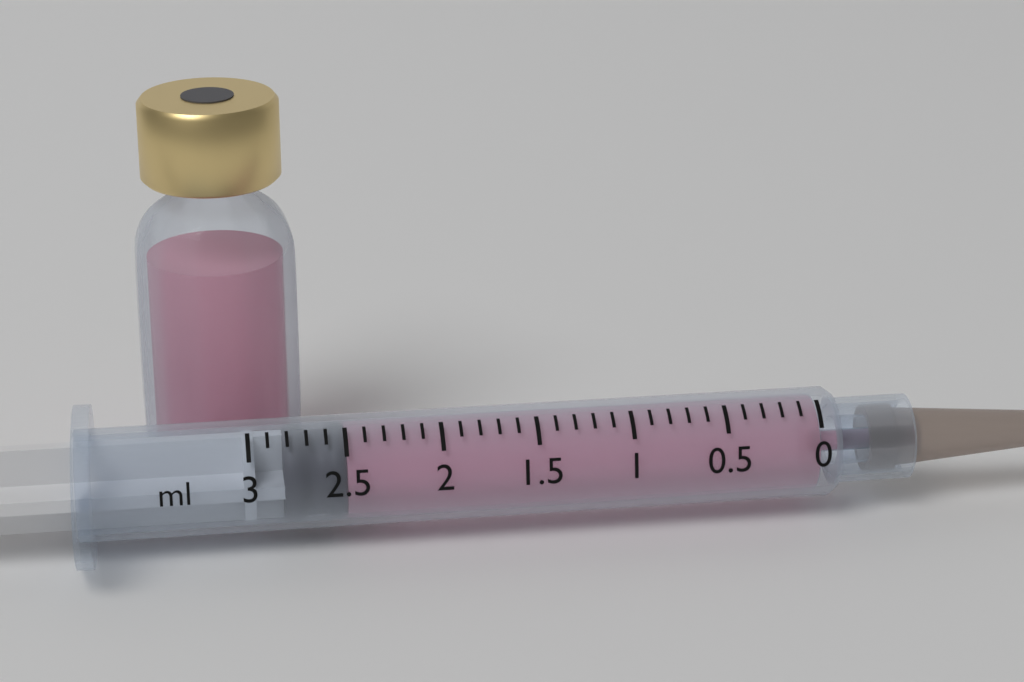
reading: 2.5 ml
